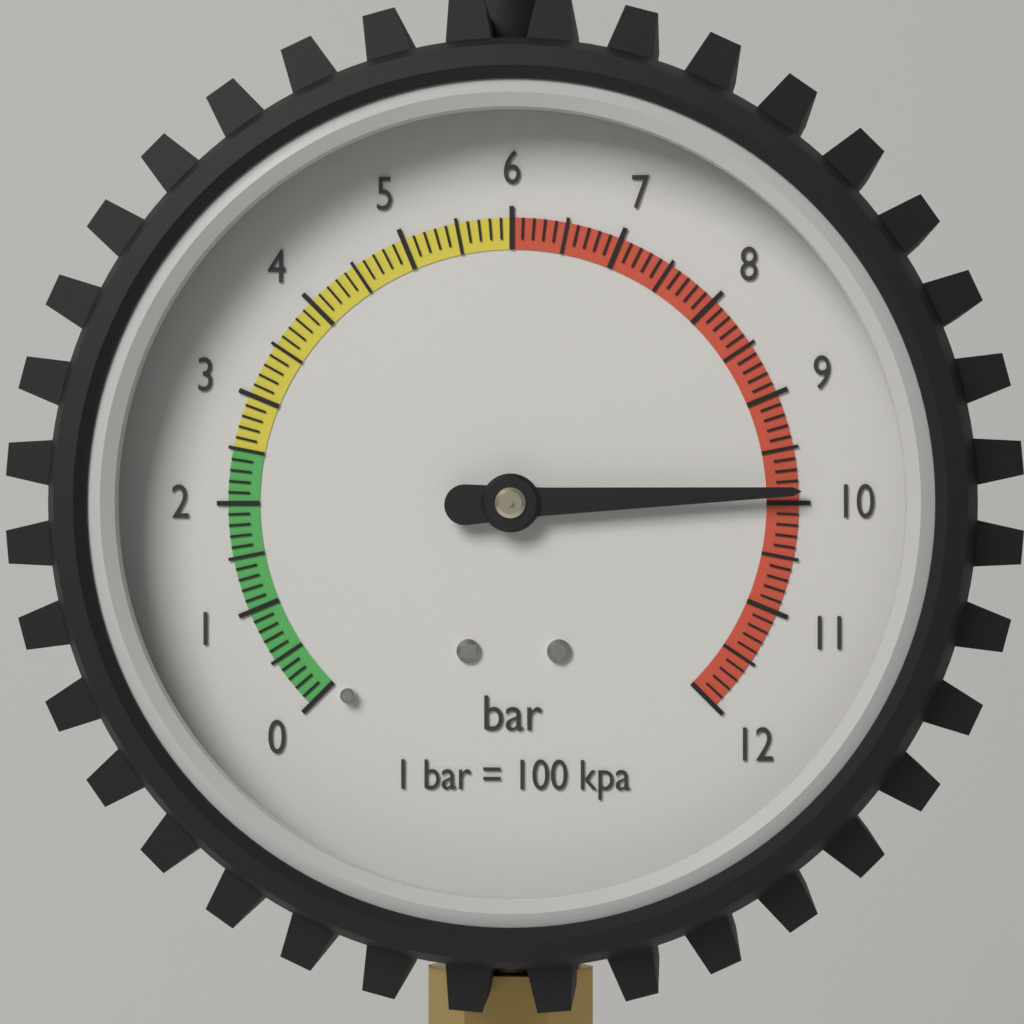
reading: 9.9 bar
